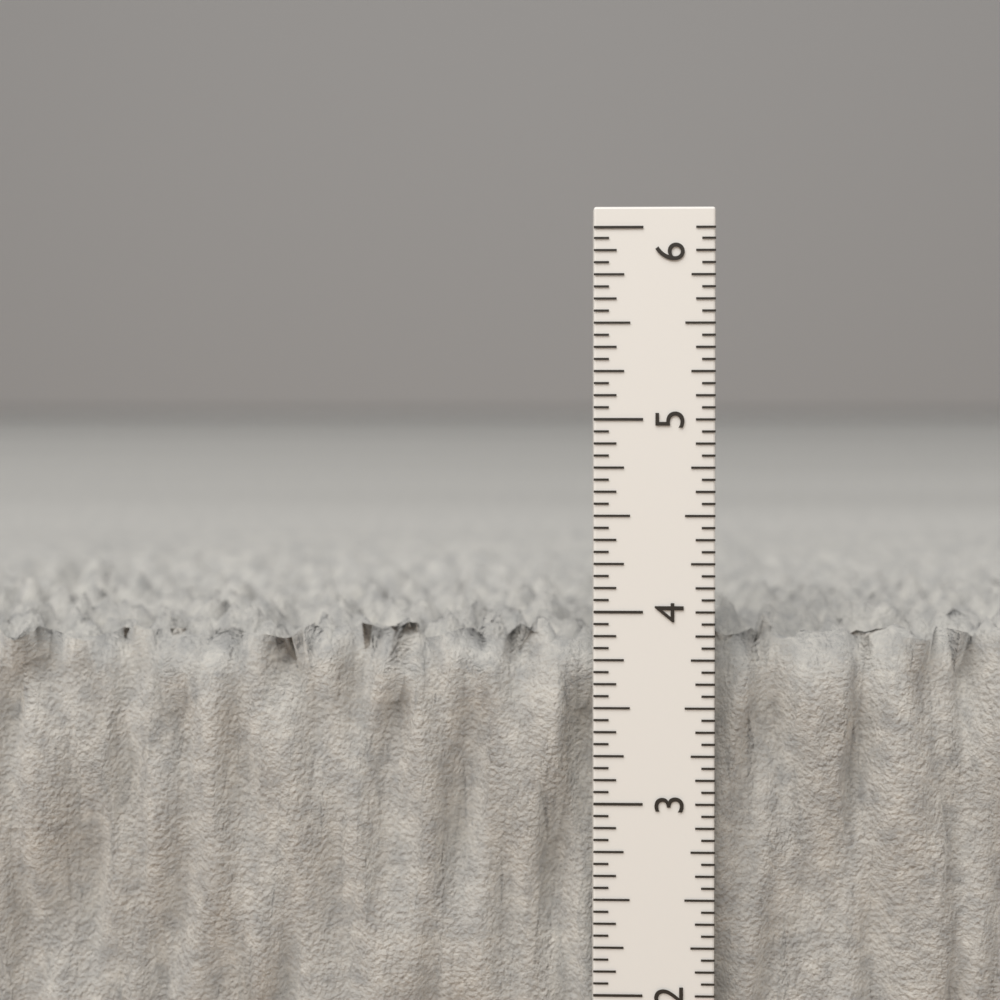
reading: 3.9375 in
